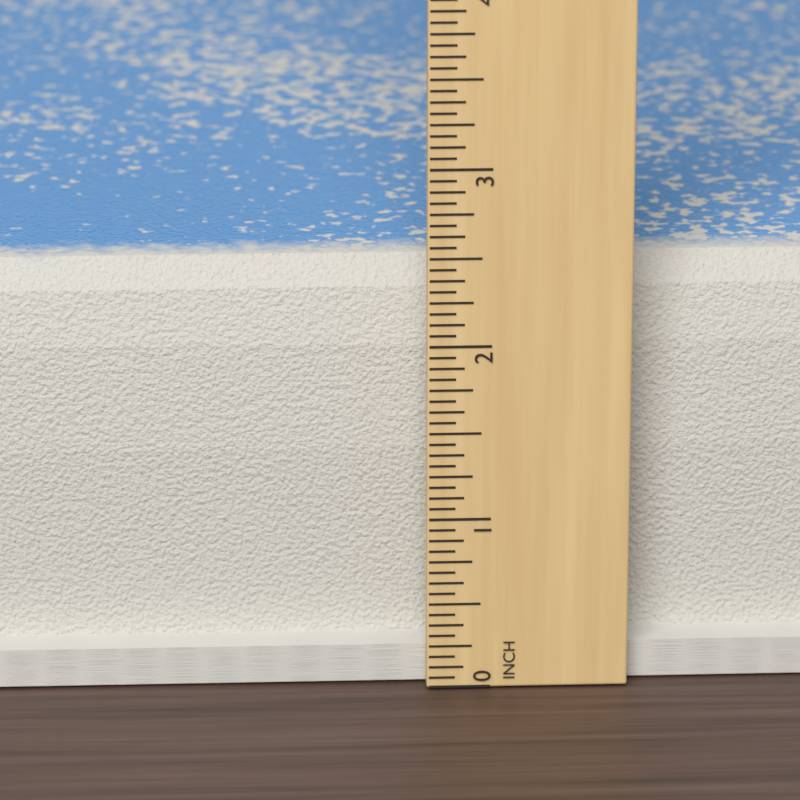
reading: 2.3750 in
